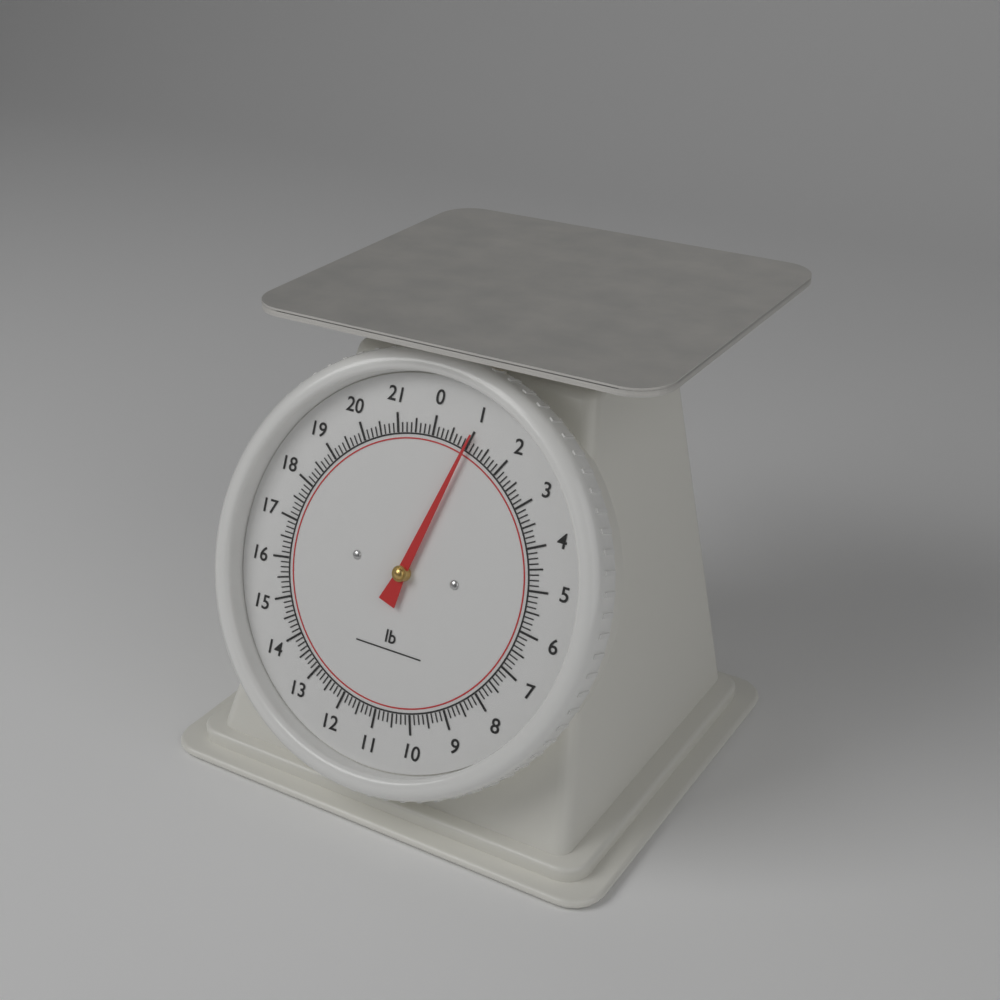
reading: 1.000 lb
